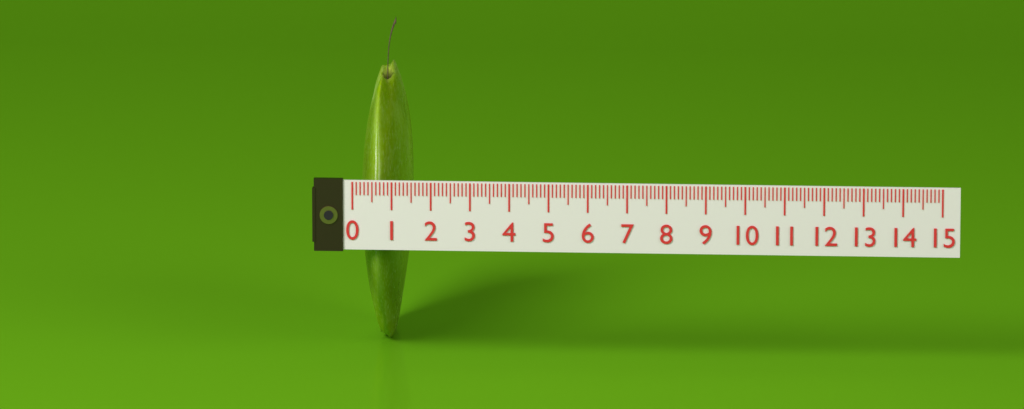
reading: 1.2 (no unit)
